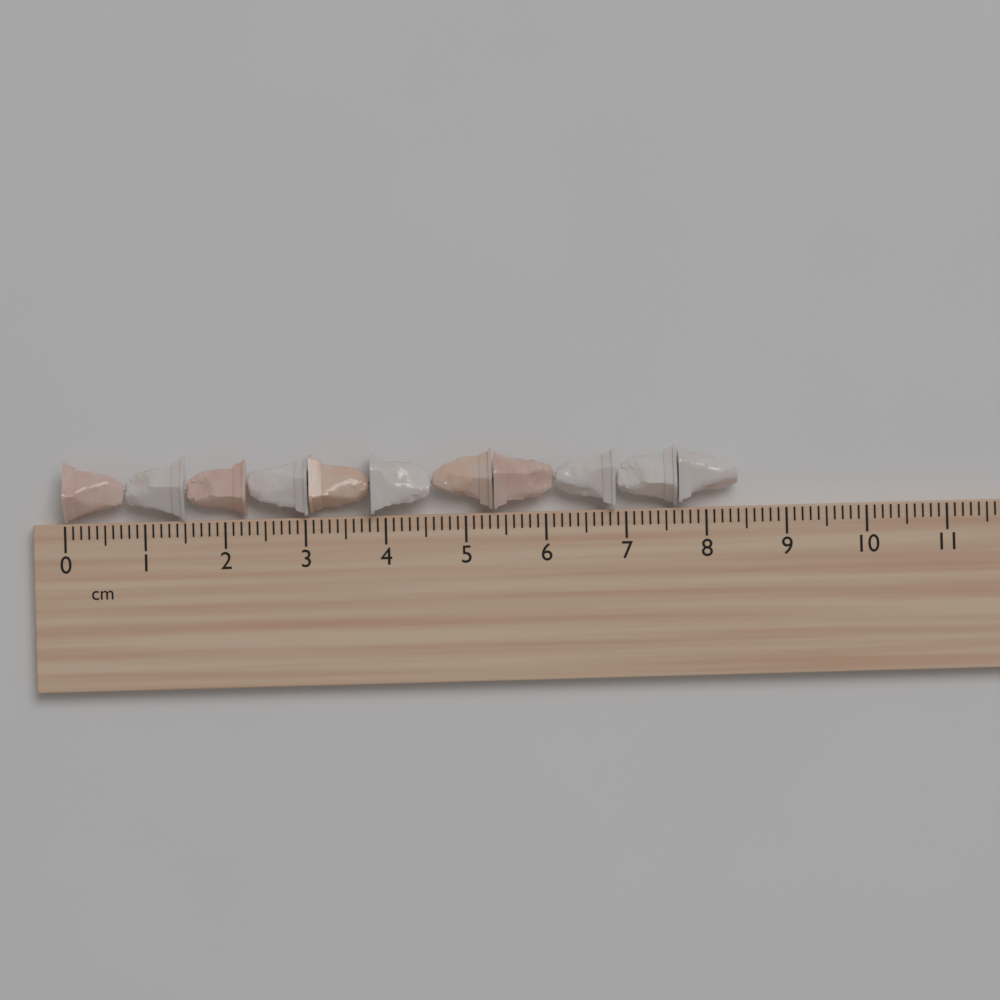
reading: 8.4 cm
